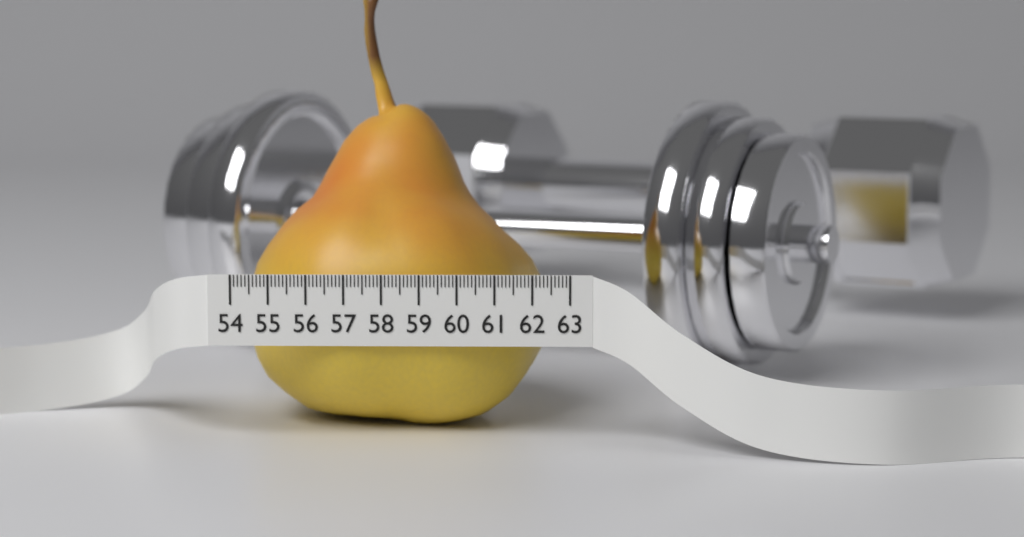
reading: 62.4 (no unit)
